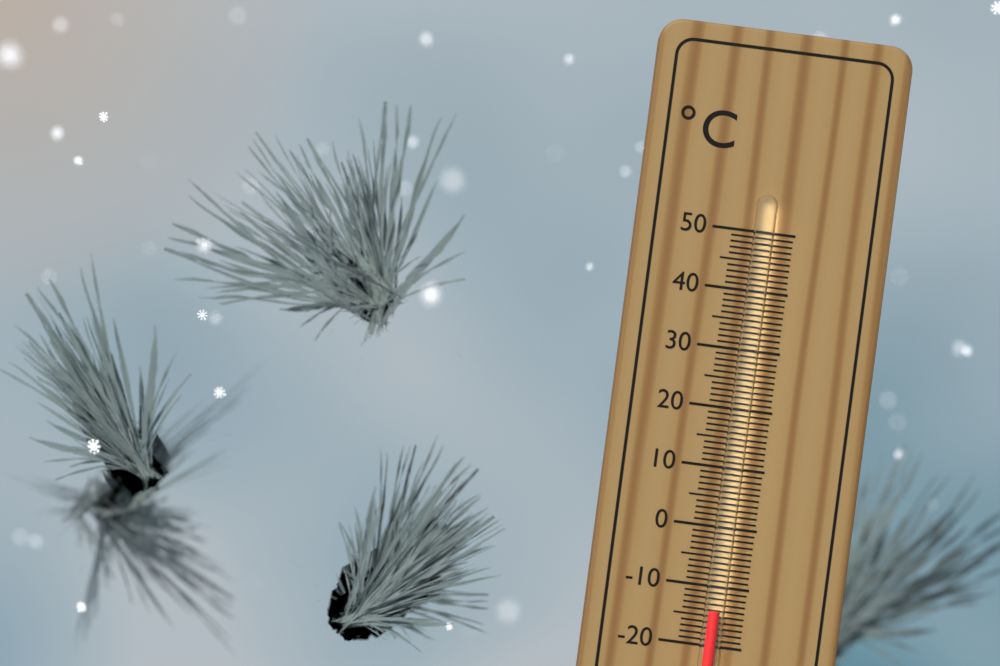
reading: -14 °C
